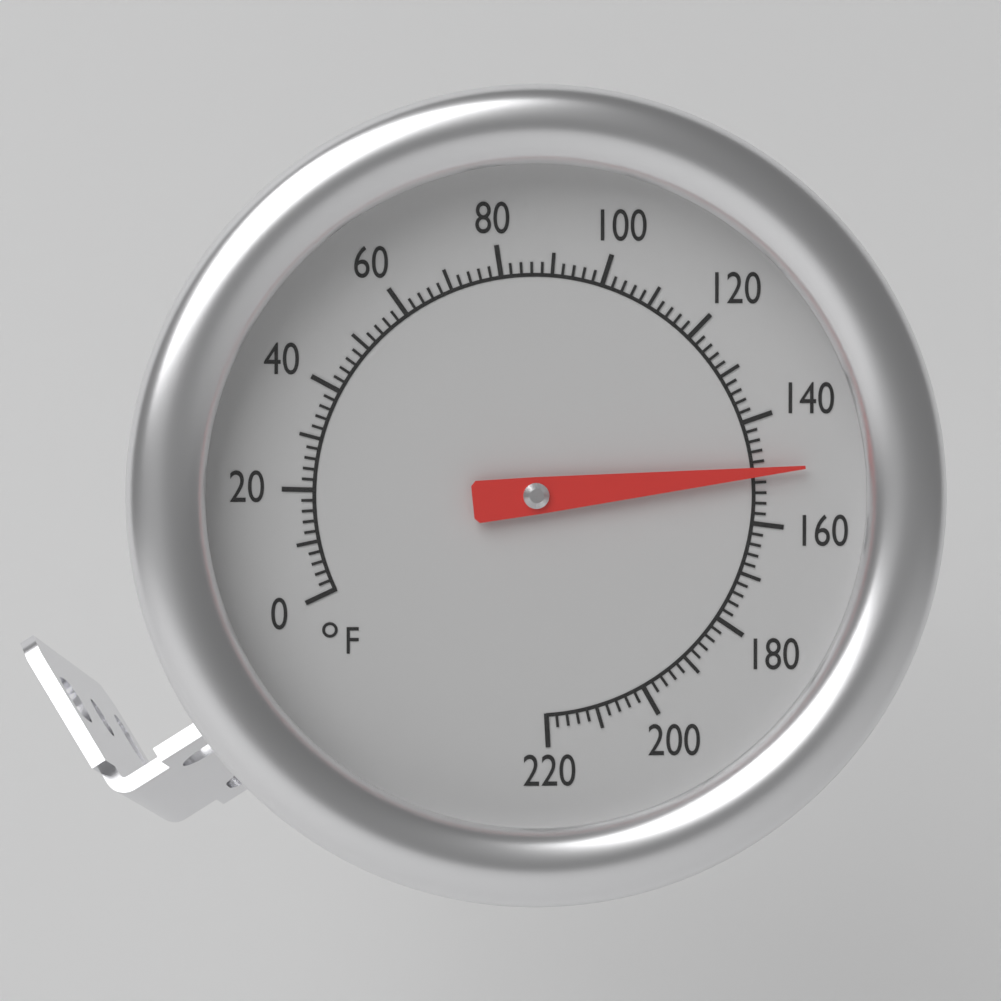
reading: 150 °F
